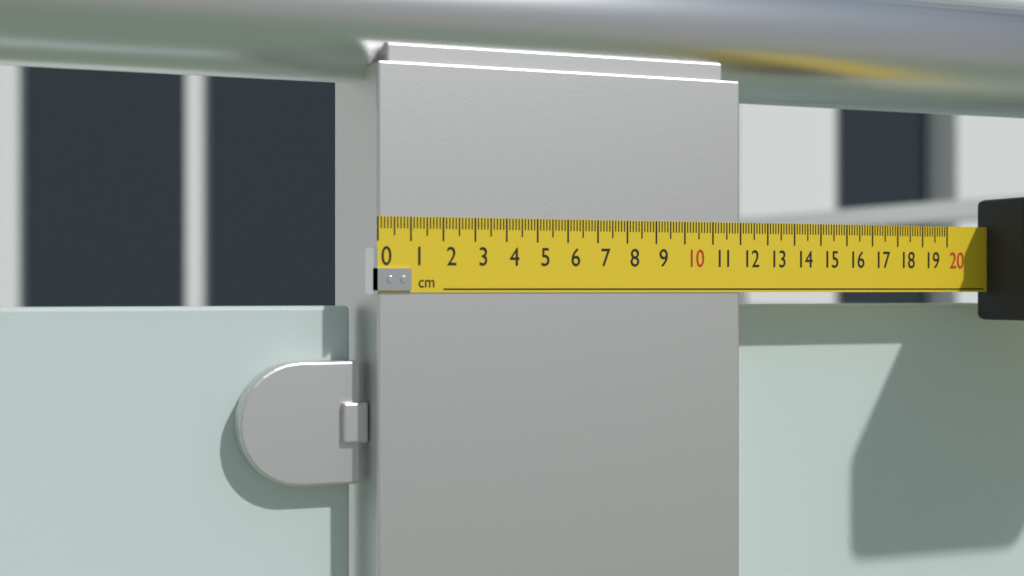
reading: 12.0 cm
